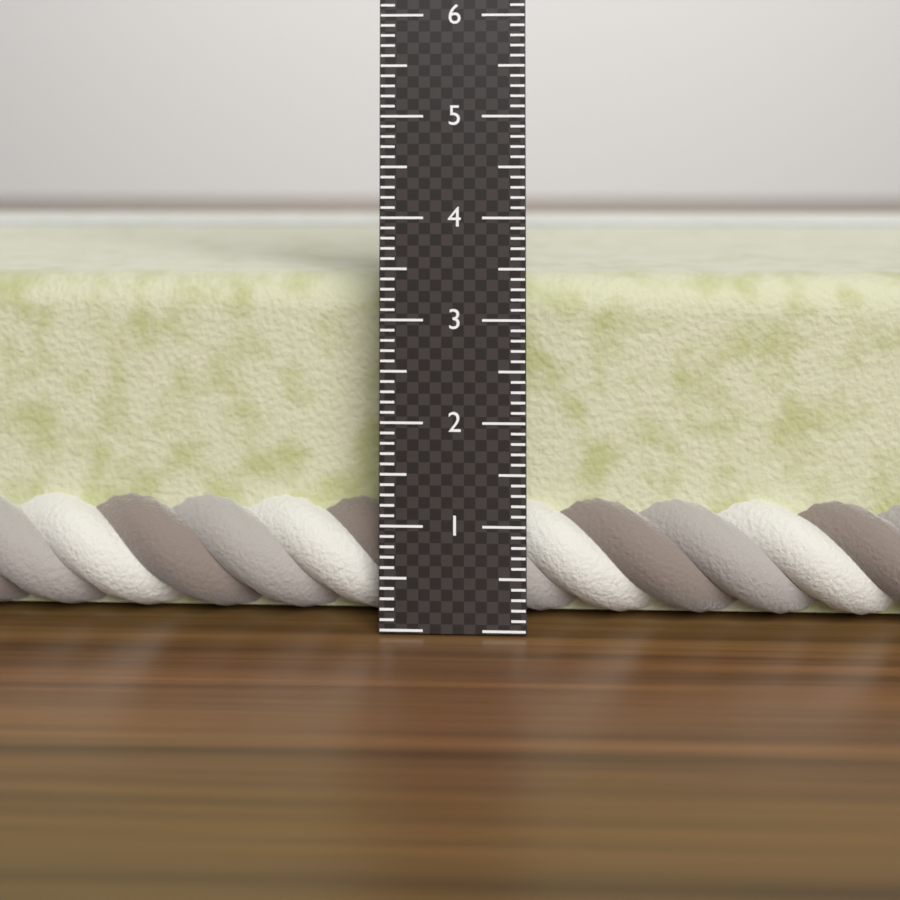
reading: 3.4 cm
